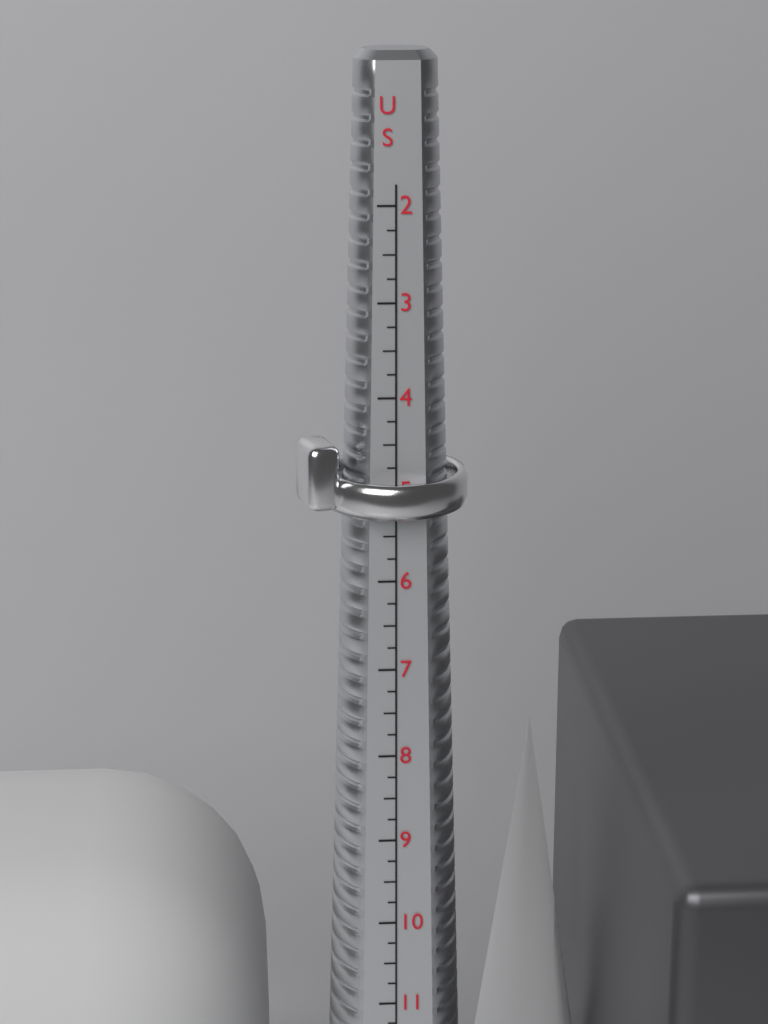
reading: 5.25 US
